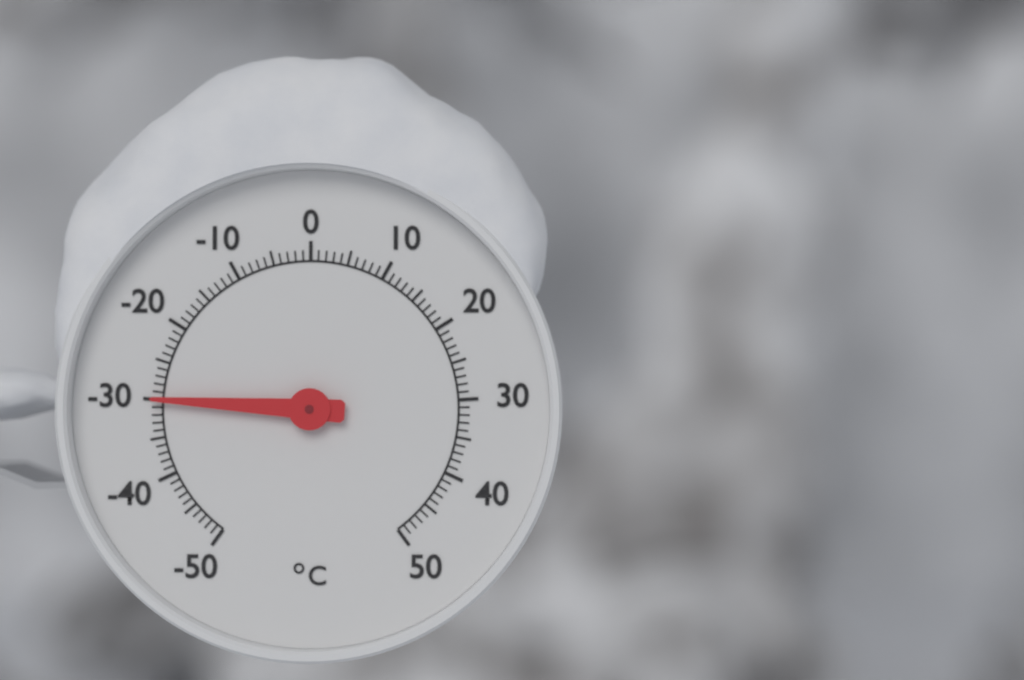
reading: -30 °C
